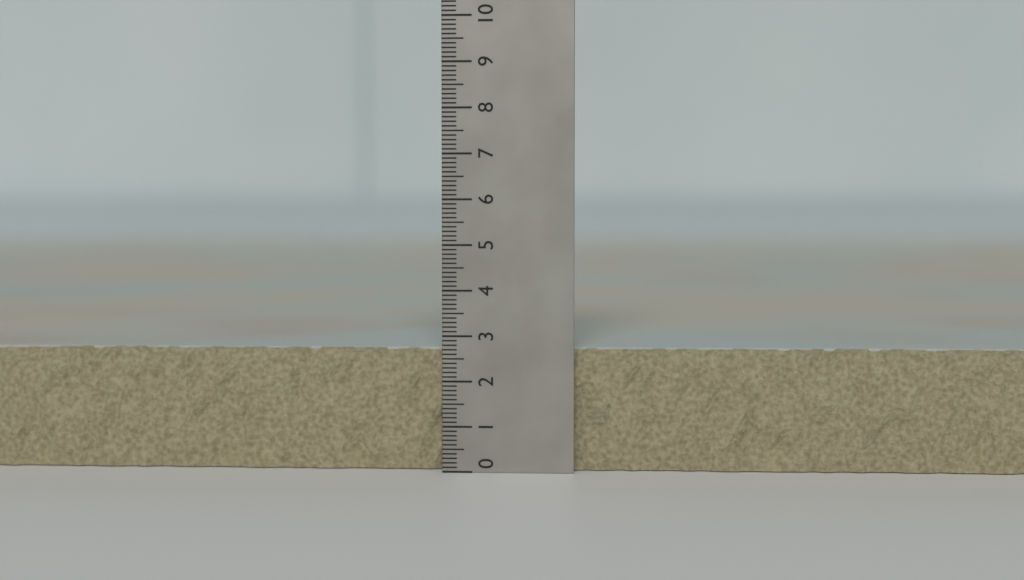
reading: 2.7 (no unit)
